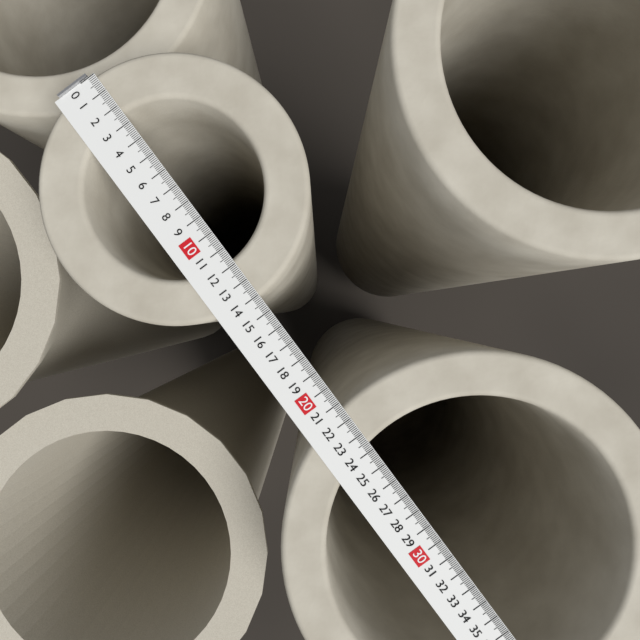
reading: 14.1 (no unit)
